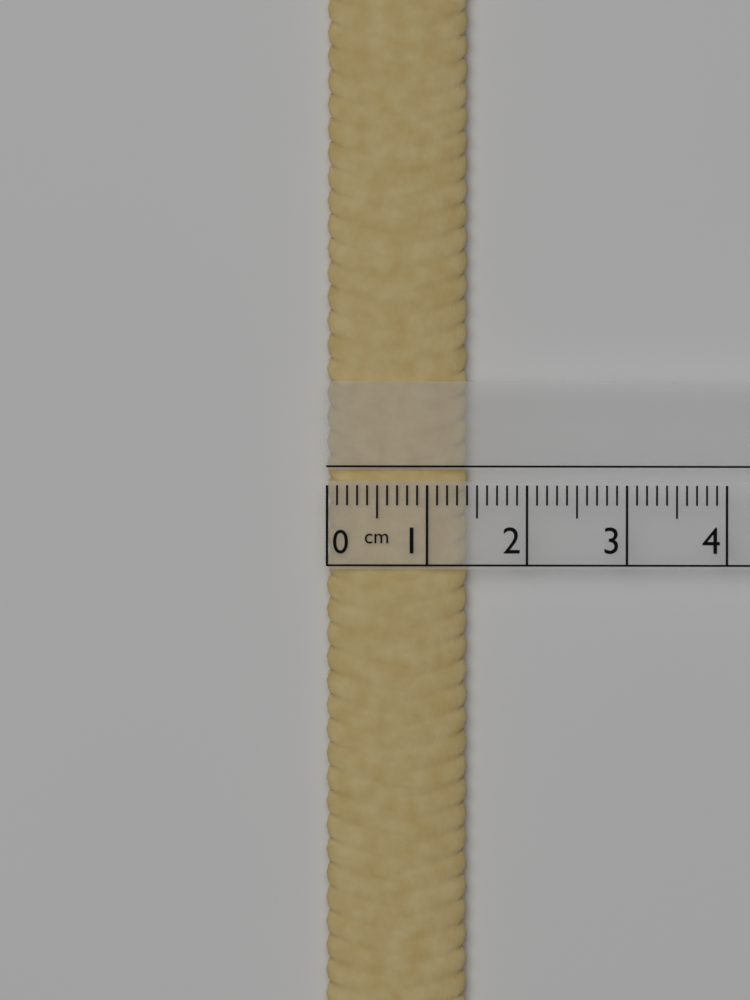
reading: 1.4 cm
